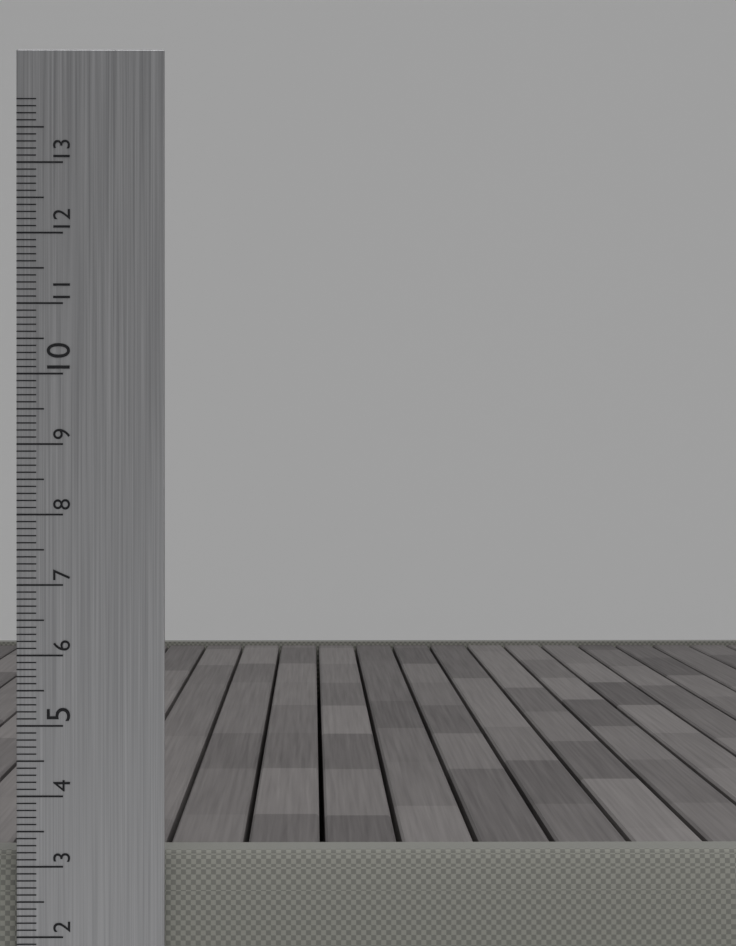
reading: 3.2 cm
